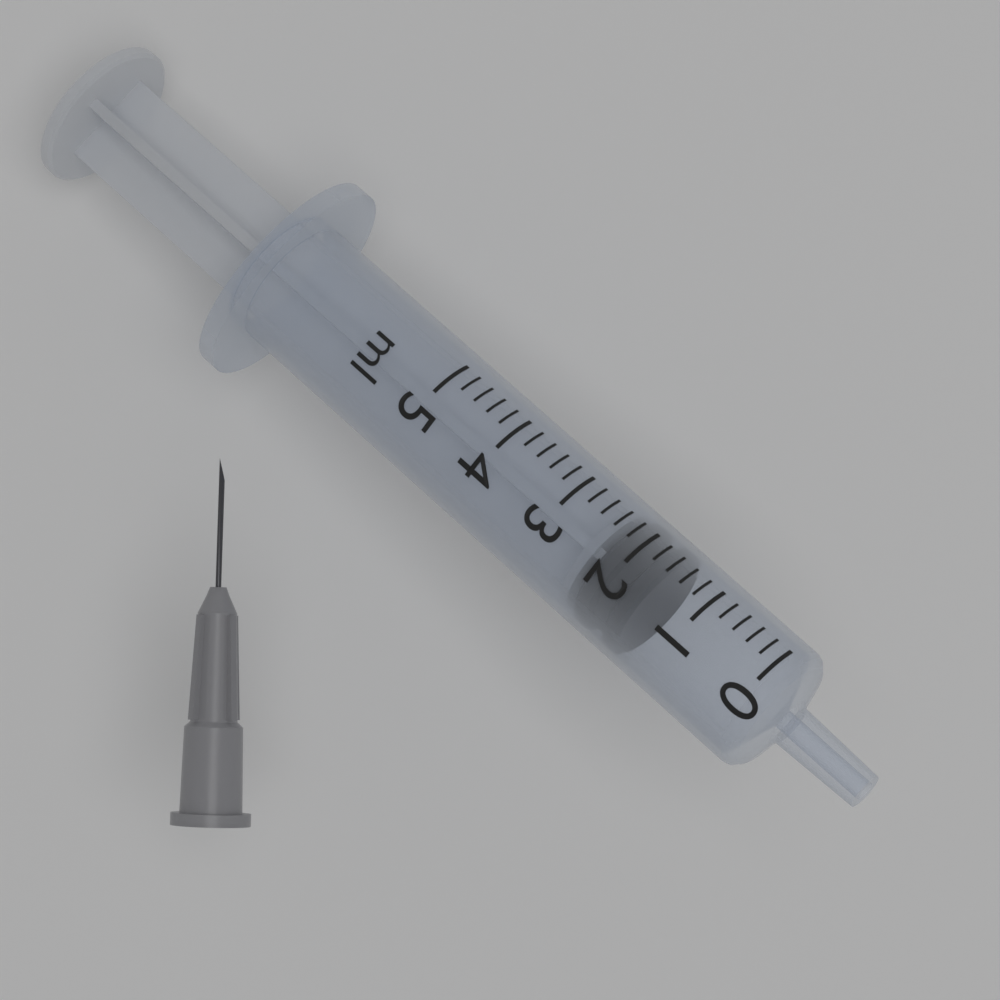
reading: 1.6 ml
